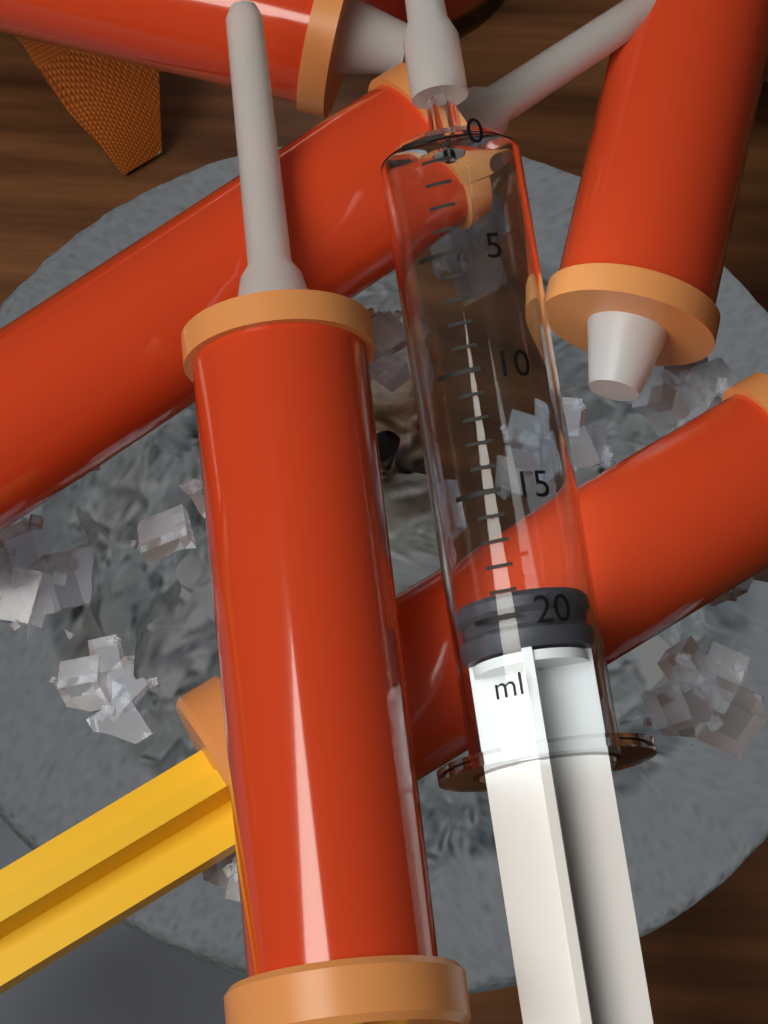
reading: 19 ml
